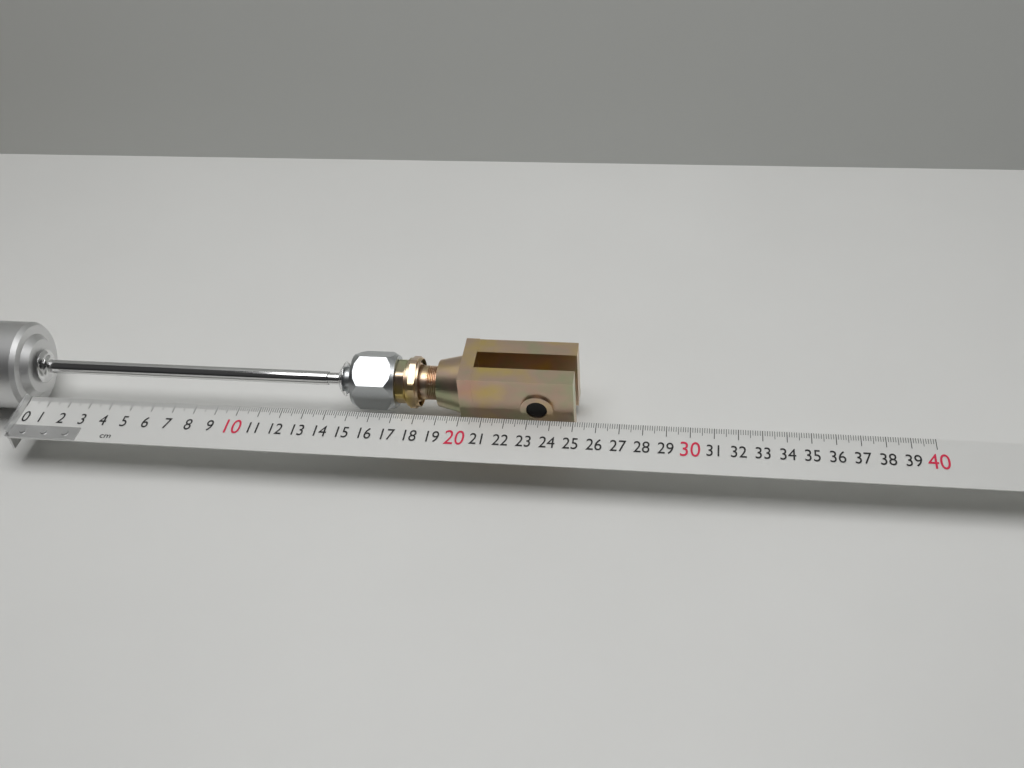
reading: 25.0 cm
